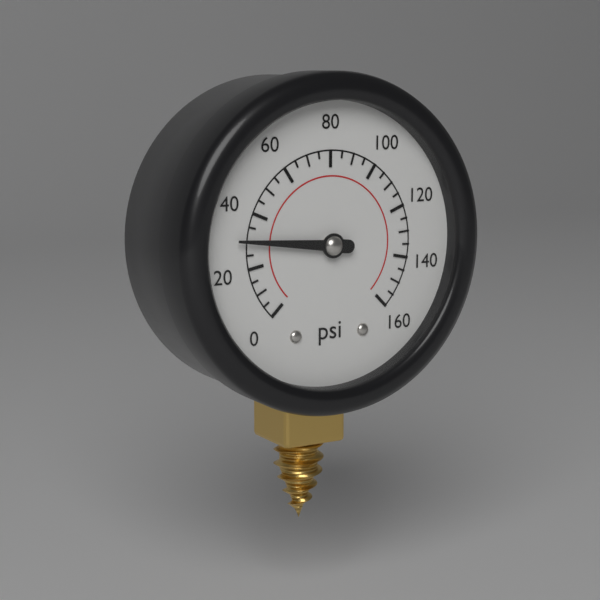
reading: 30 psi
